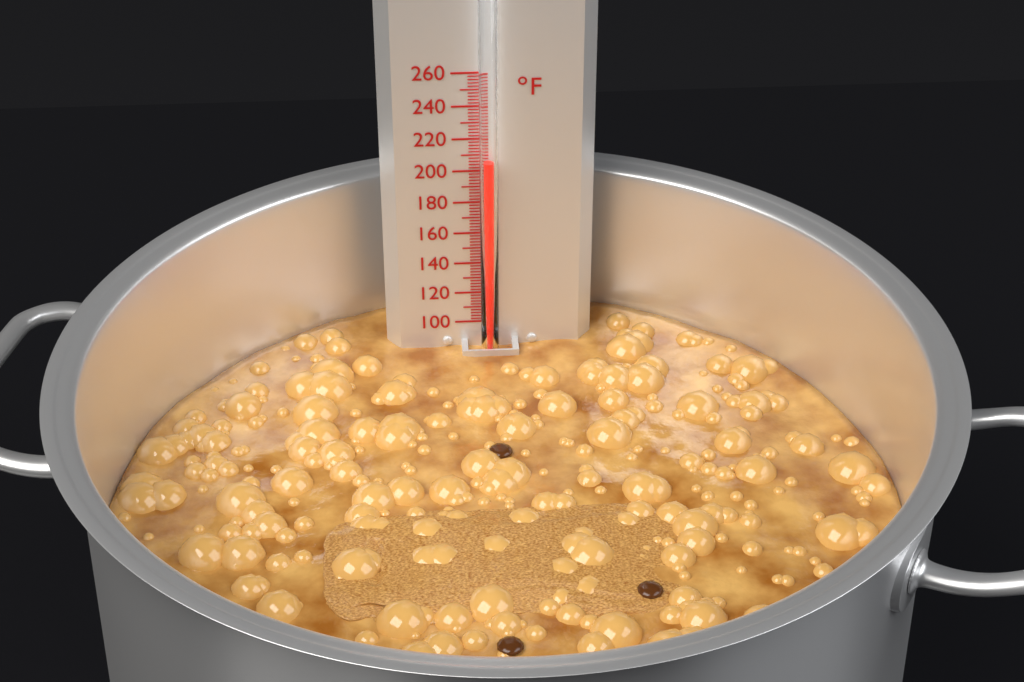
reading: 208 °F
